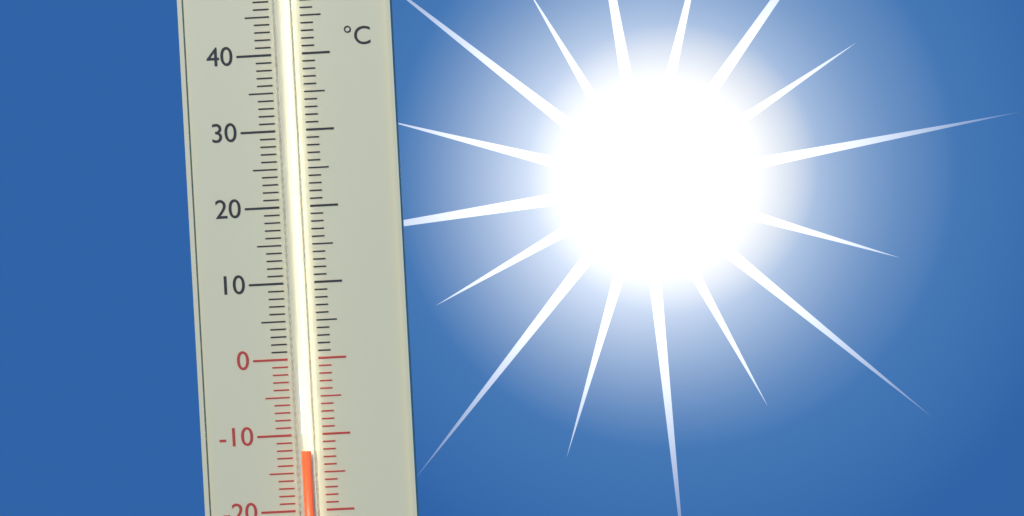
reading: -12 °C
